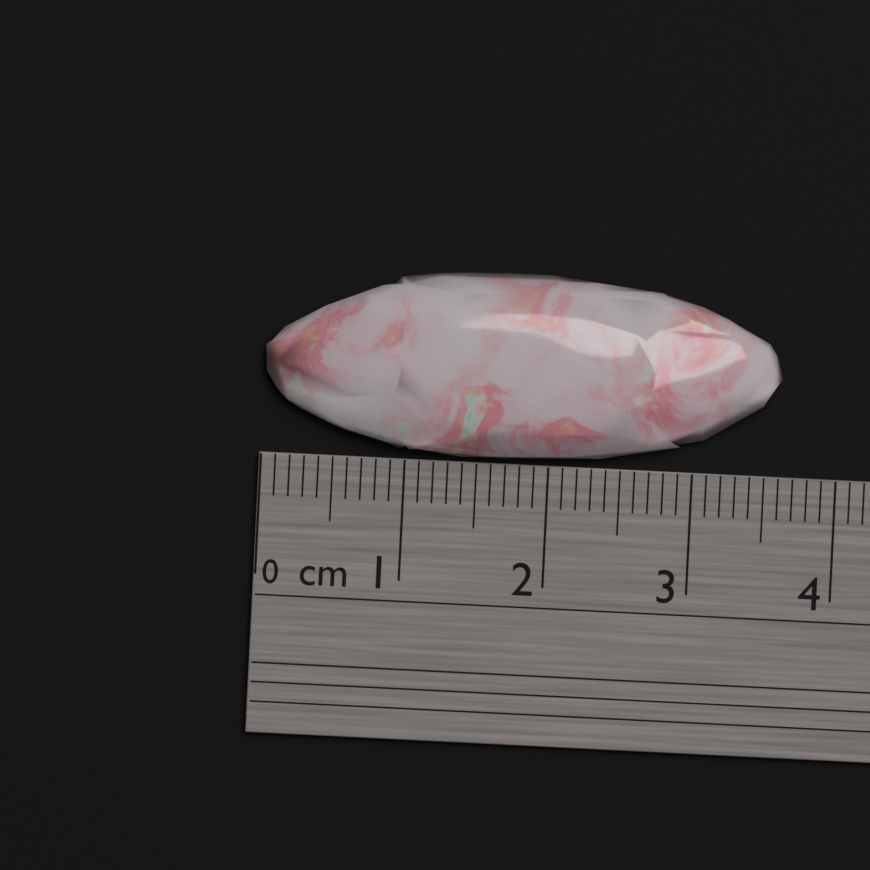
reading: 3.6 cm
